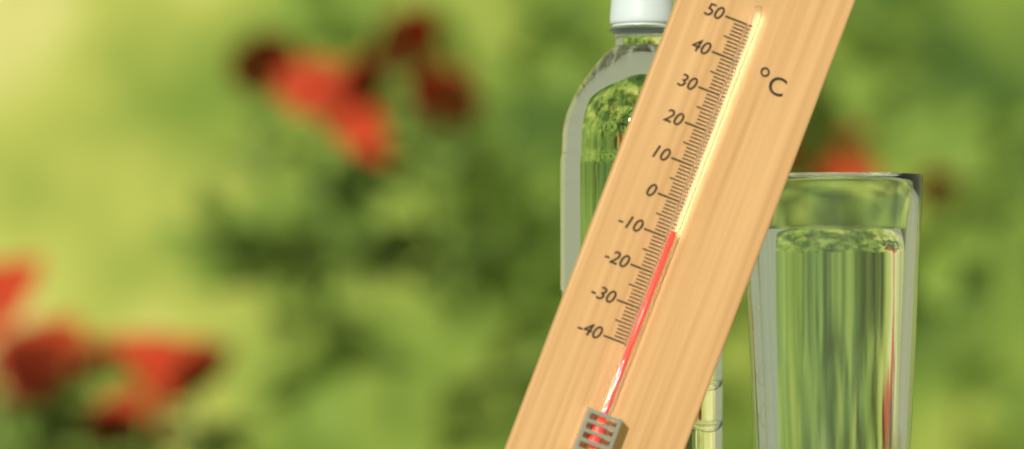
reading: -8 °C
